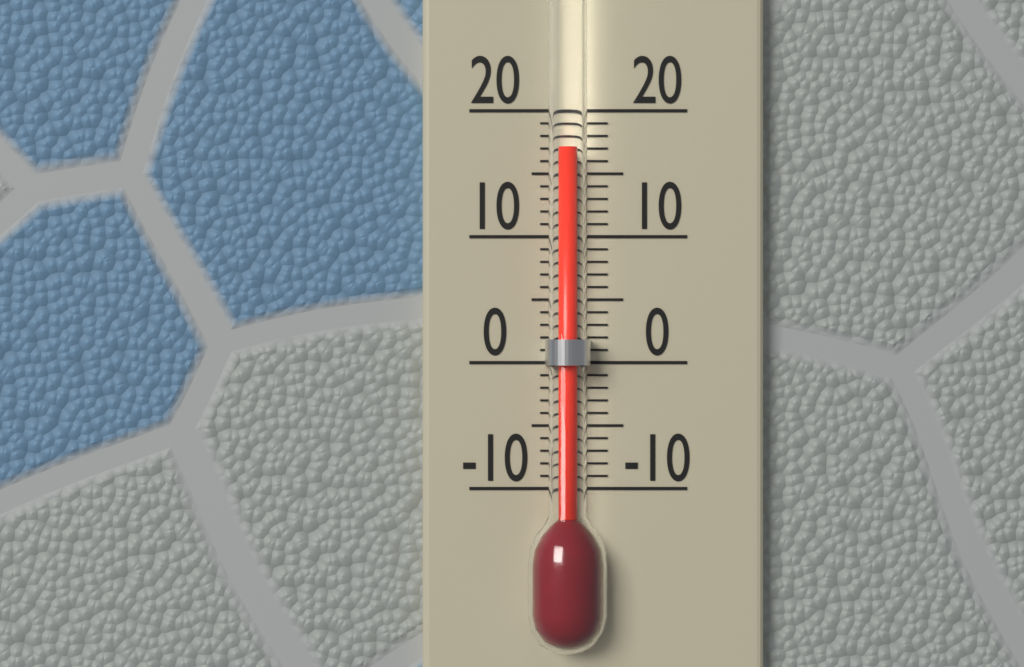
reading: 17 (no unit)
